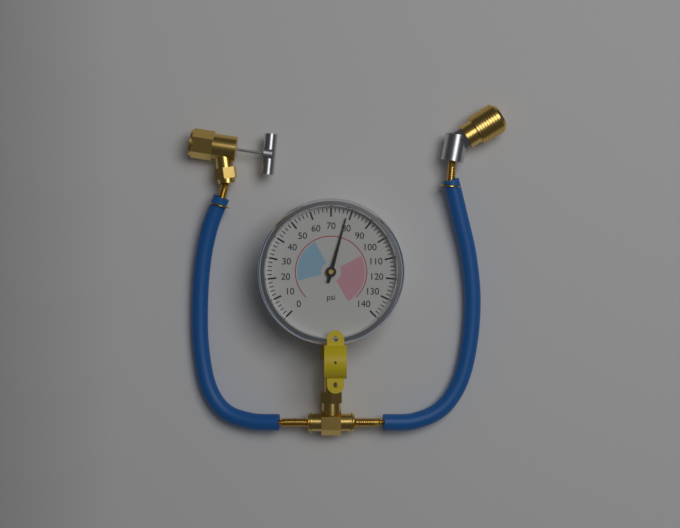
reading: 78 psi
